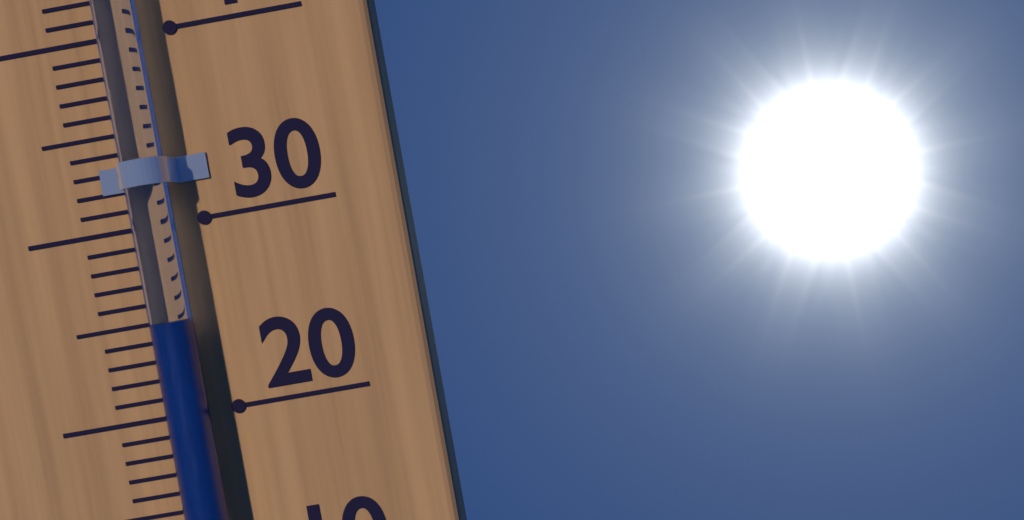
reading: 25 °C
